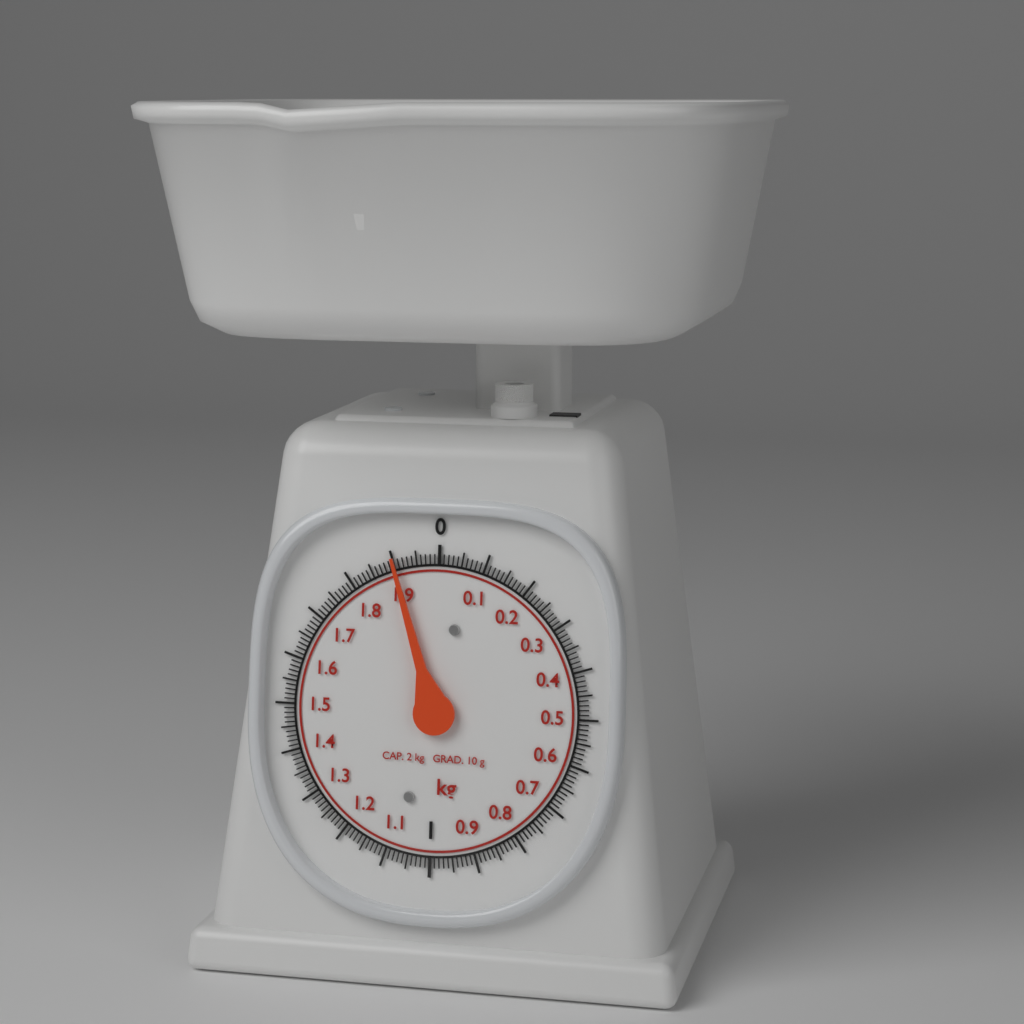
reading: 1.90 kg
